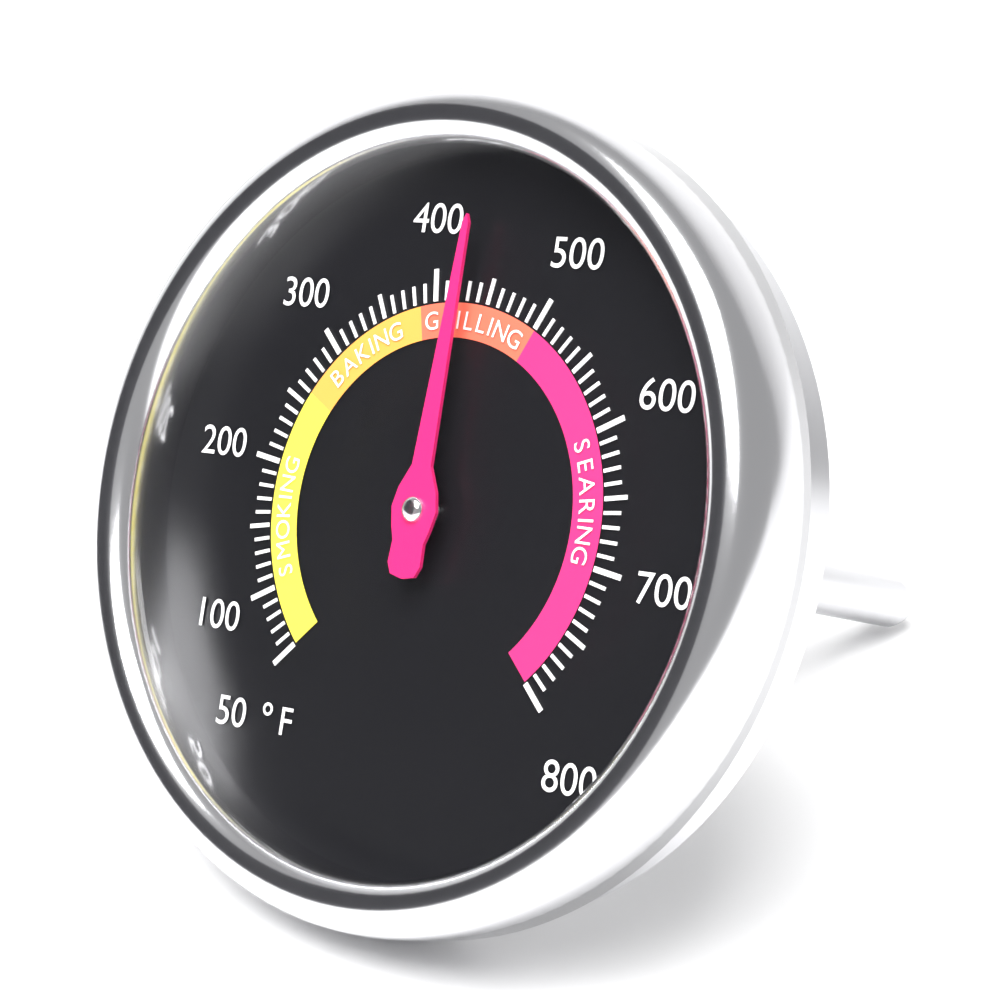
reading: 430 °F
